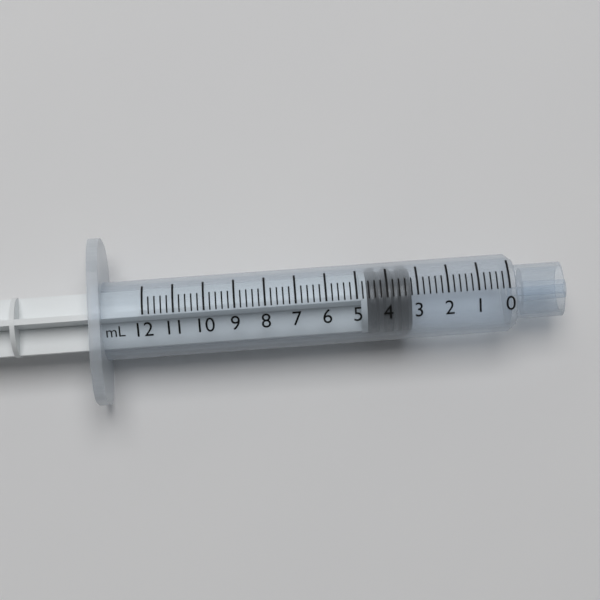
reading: 3.2 mL
